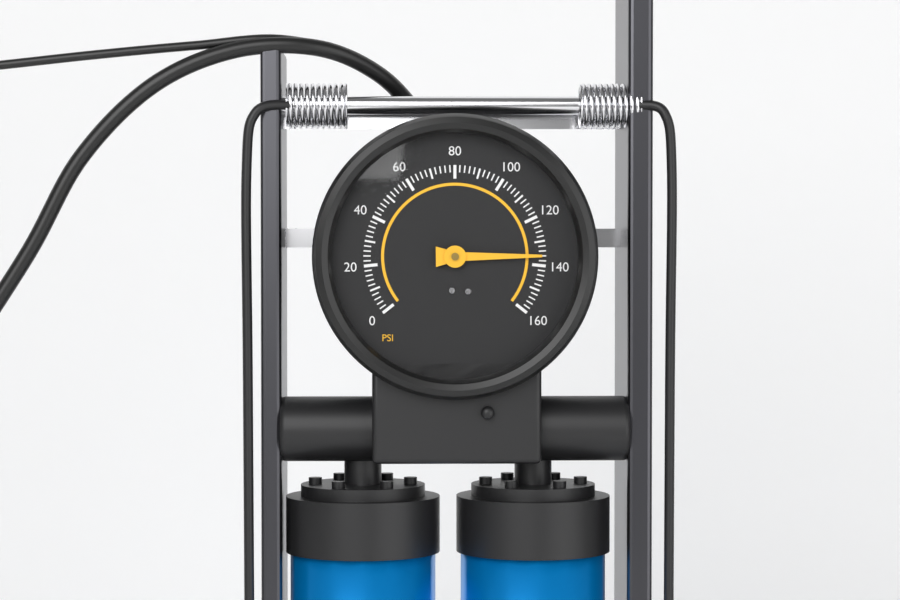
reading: 136 psi
